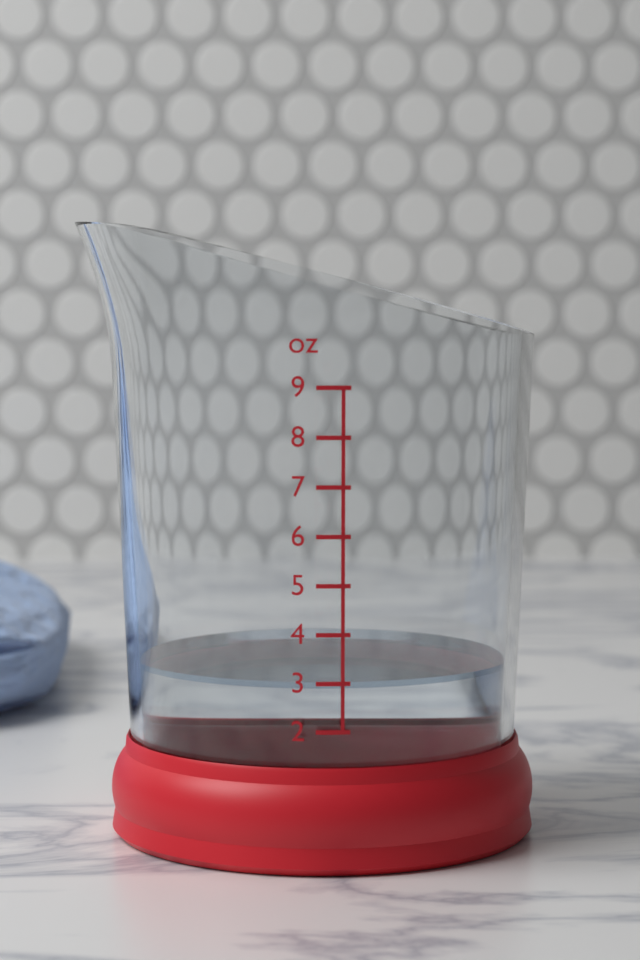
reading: 3 oz
